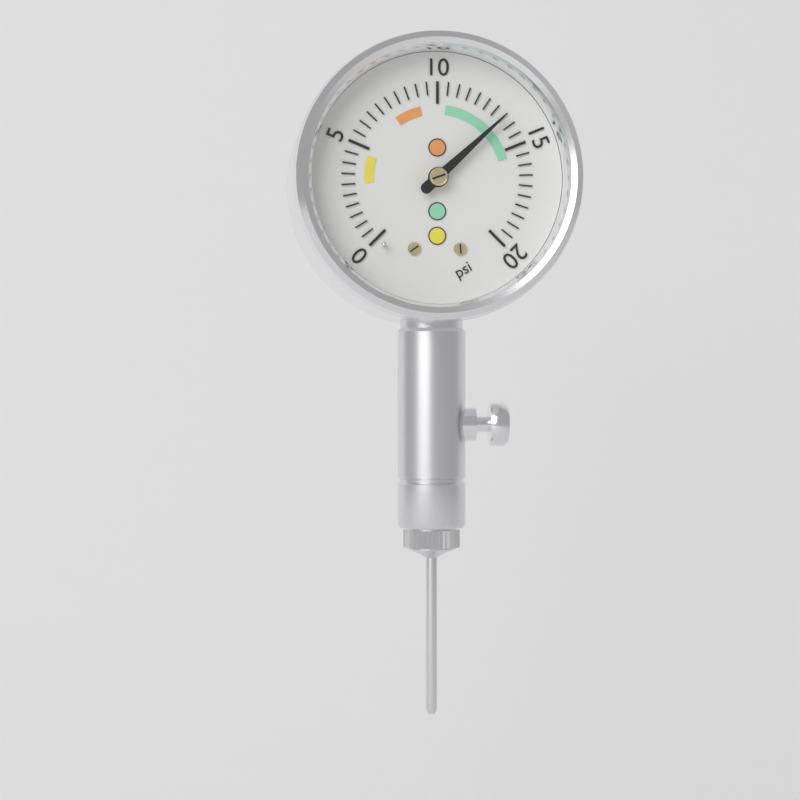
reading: 13.5 psi
